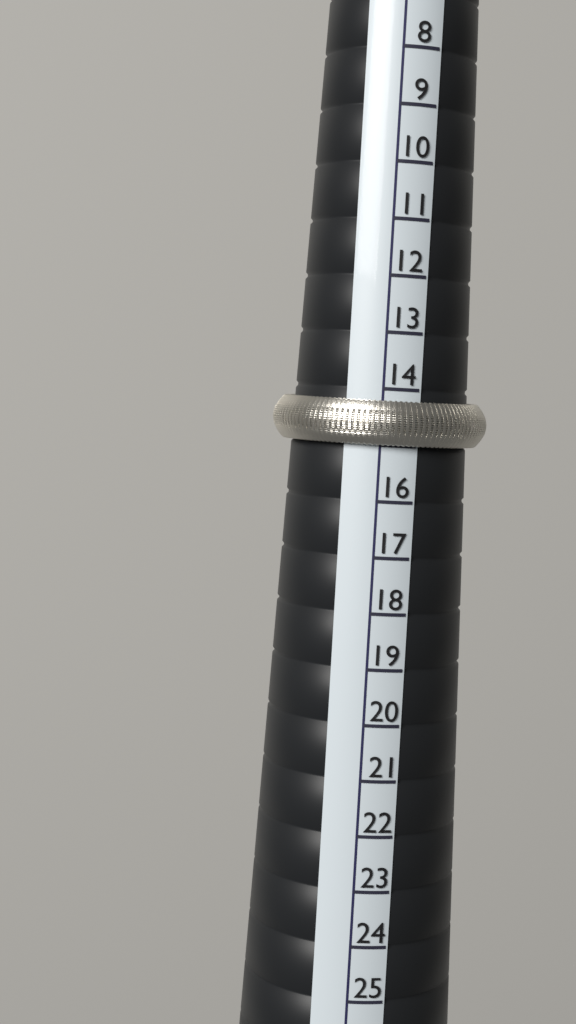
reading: 15 (no unit)
